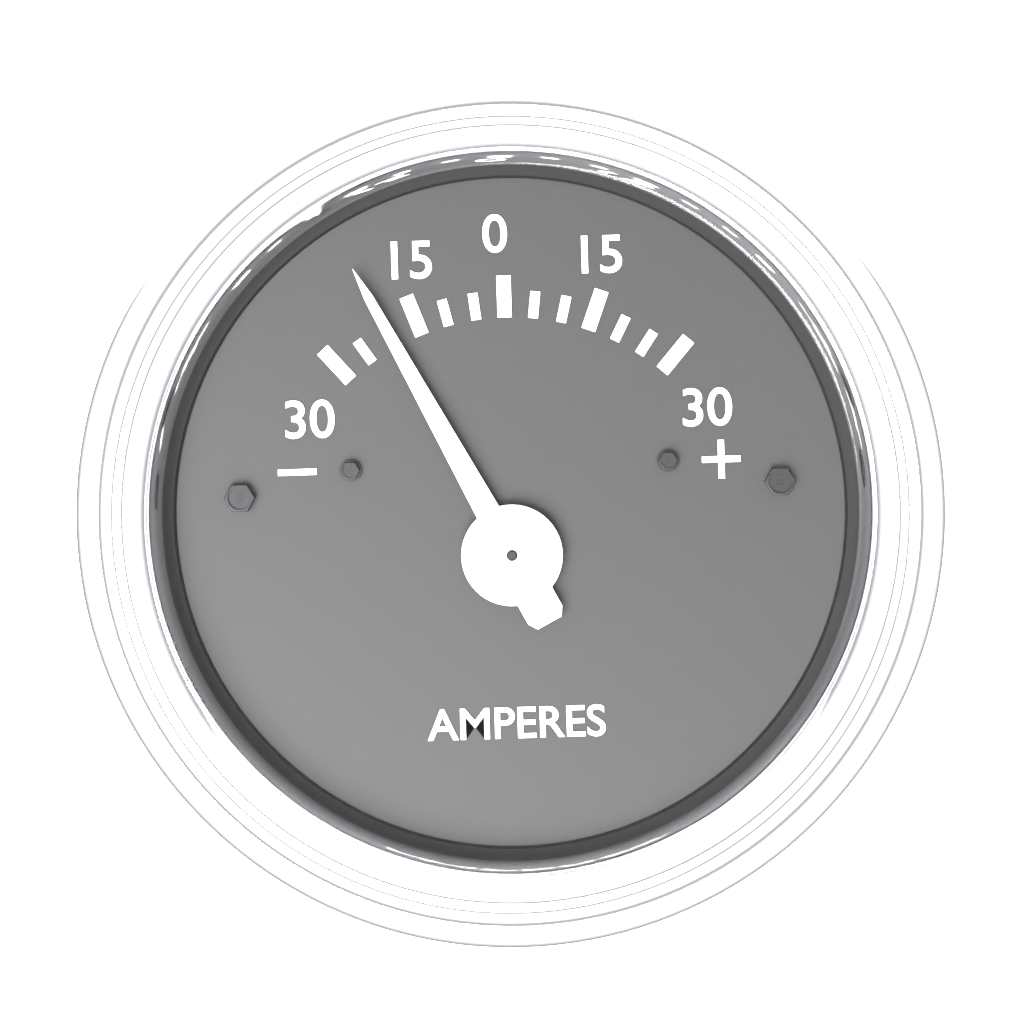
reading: -20 A
